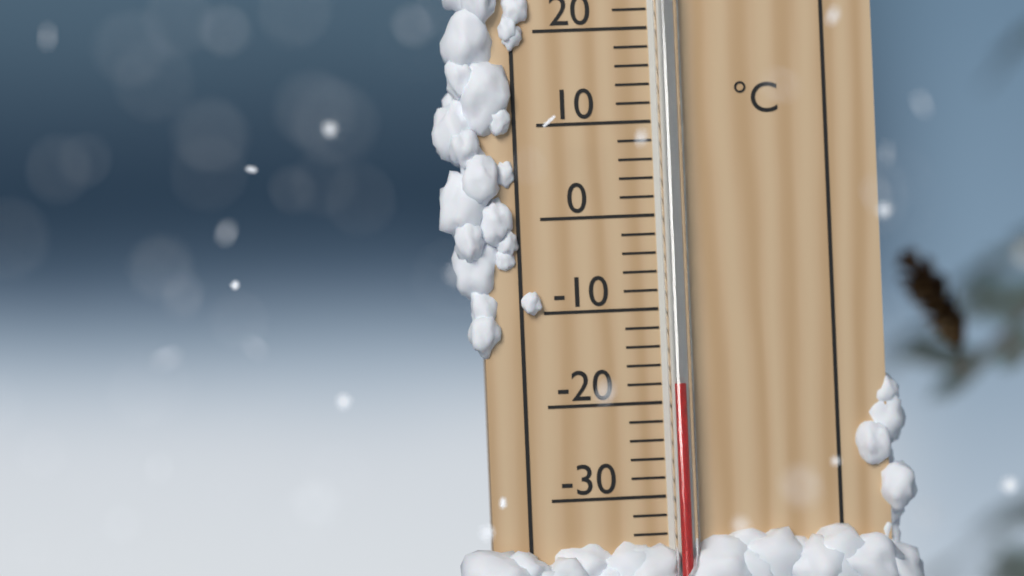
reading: -18 °C
